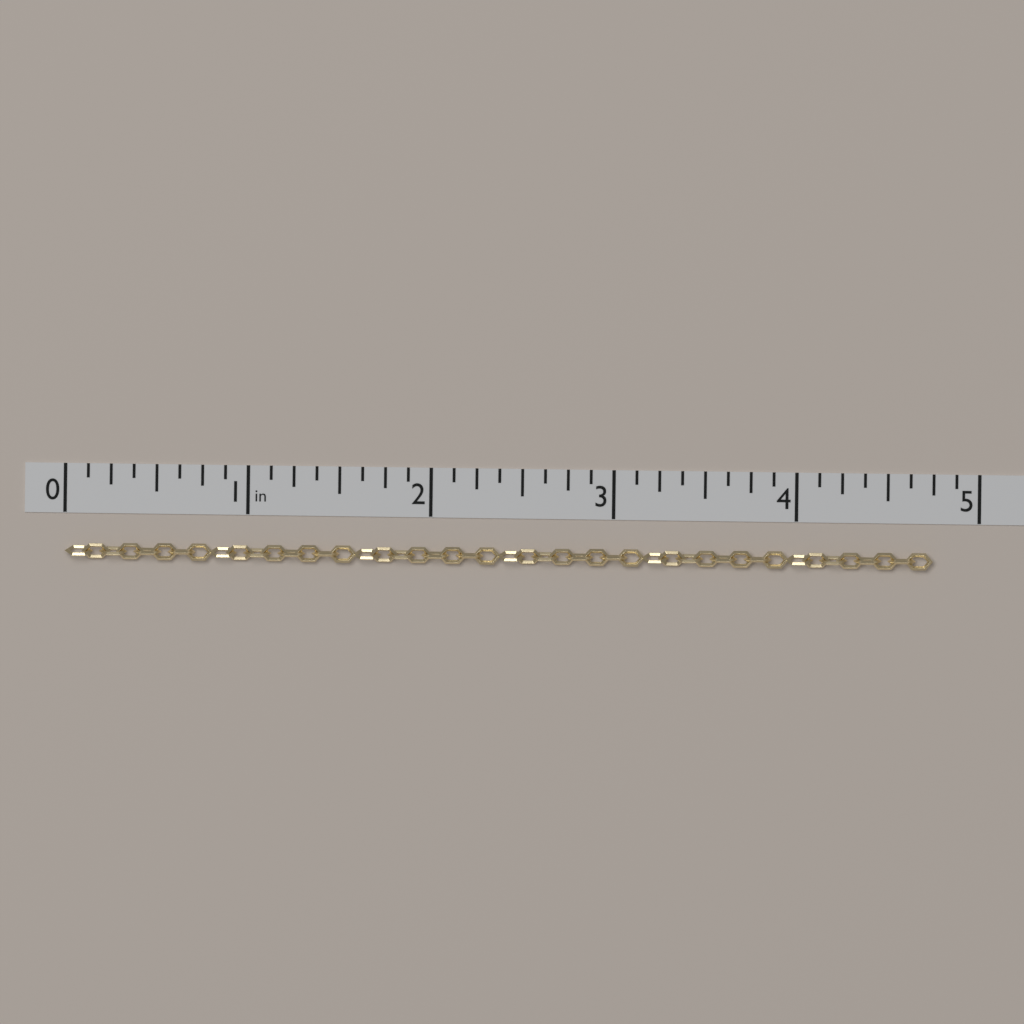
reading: 4.750 in
